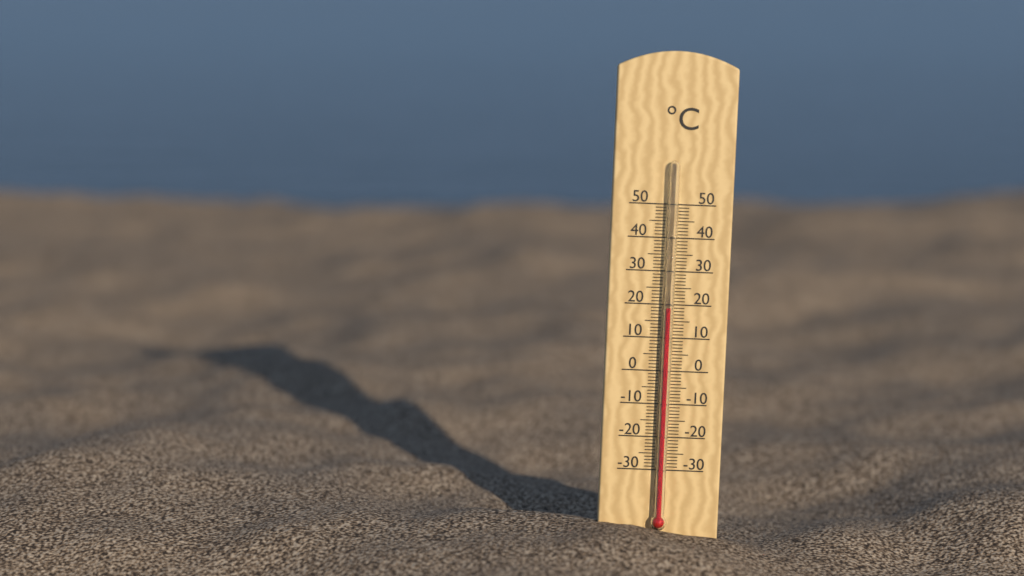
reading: 19 °C
